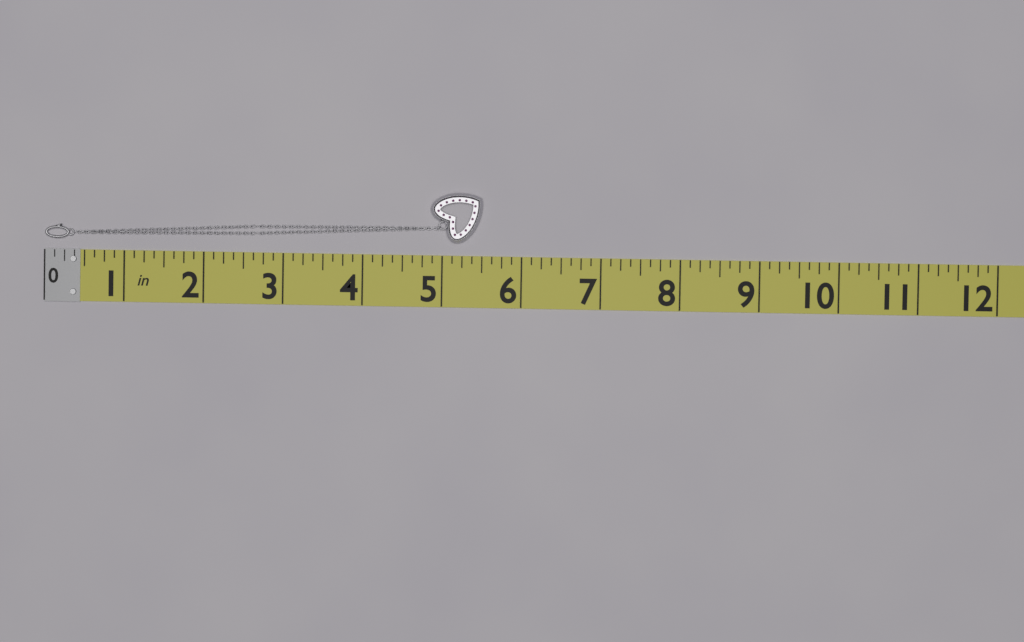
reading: 5.500 in
